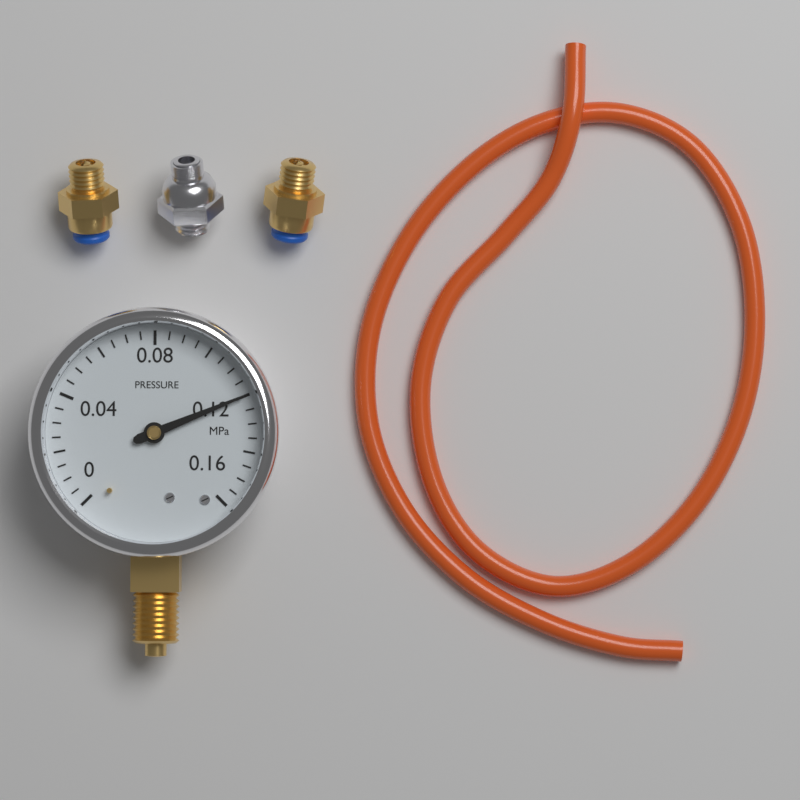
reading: 0.120 MPa
